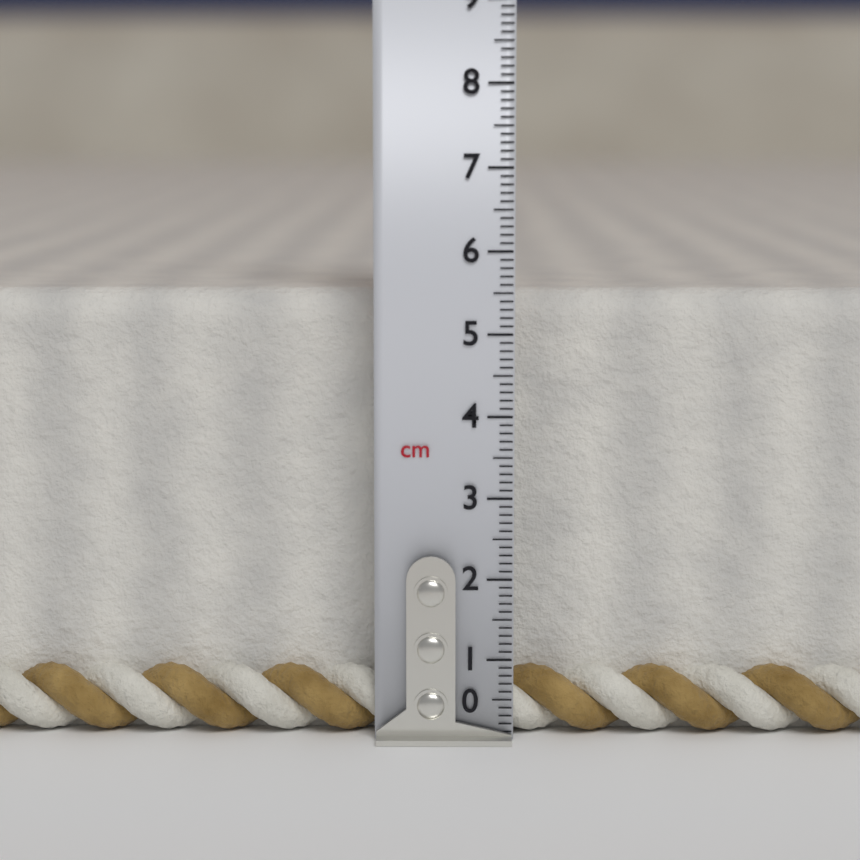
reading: 5.5 cm
